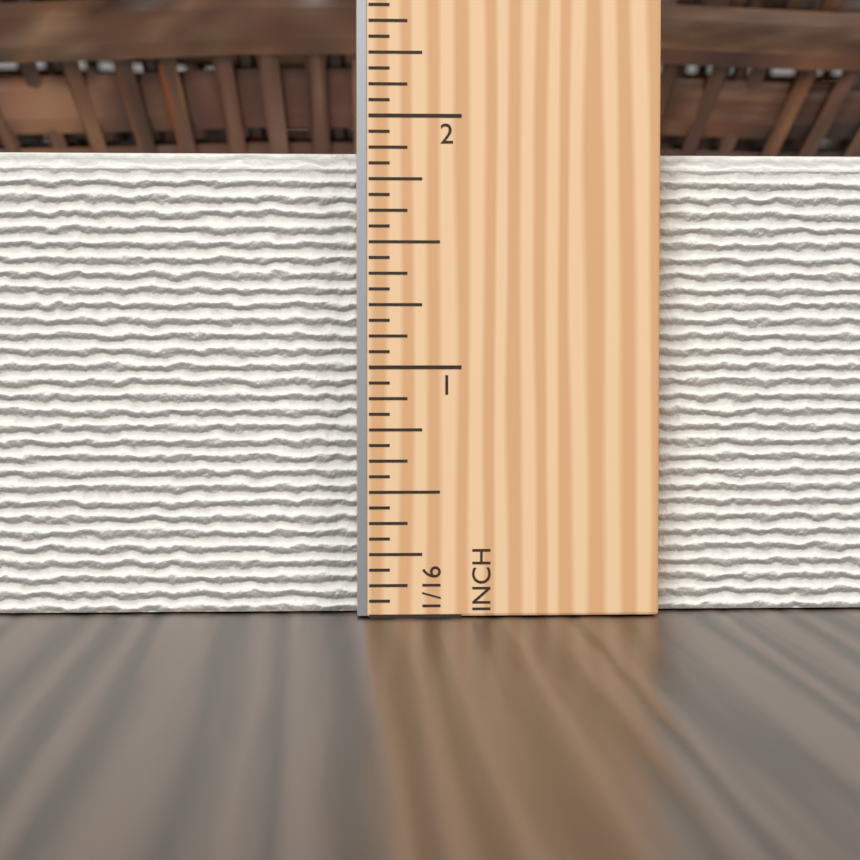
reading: 1.8750 in
